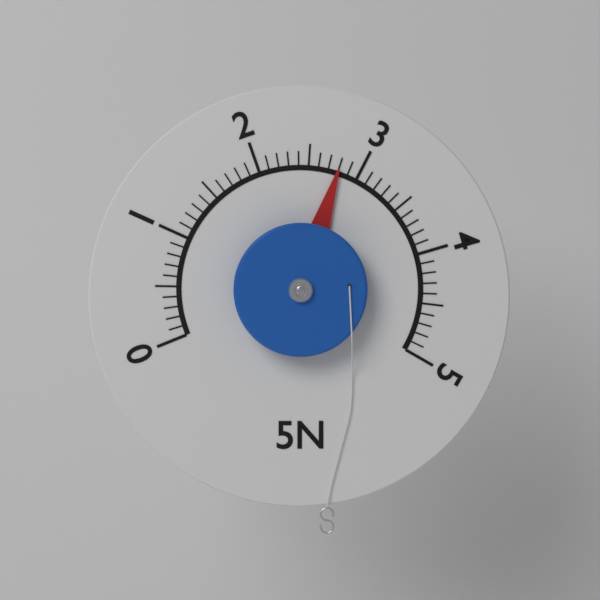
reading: 2.8 N
